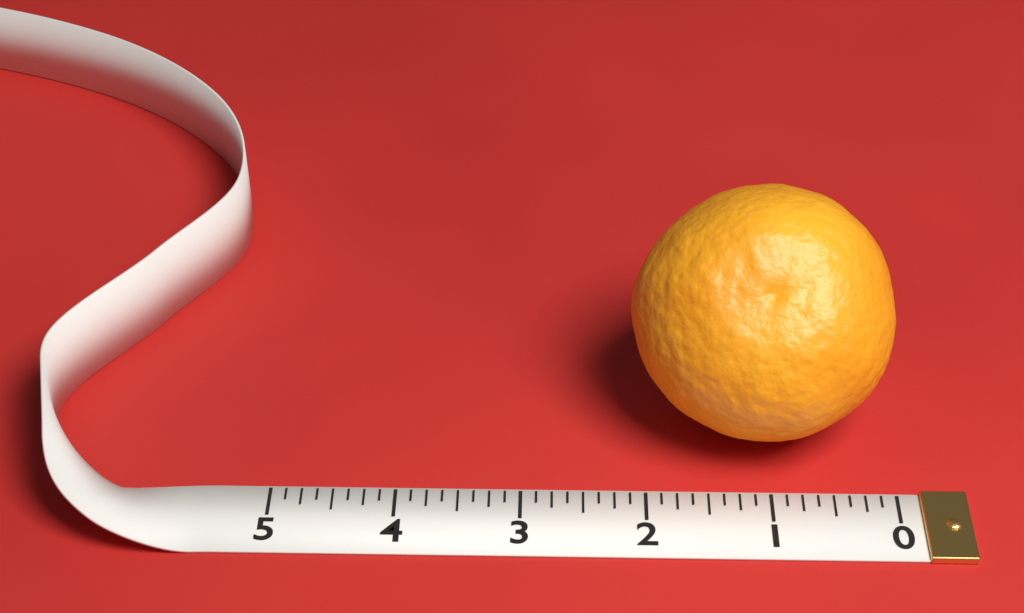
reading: 2.125 (no unit)
